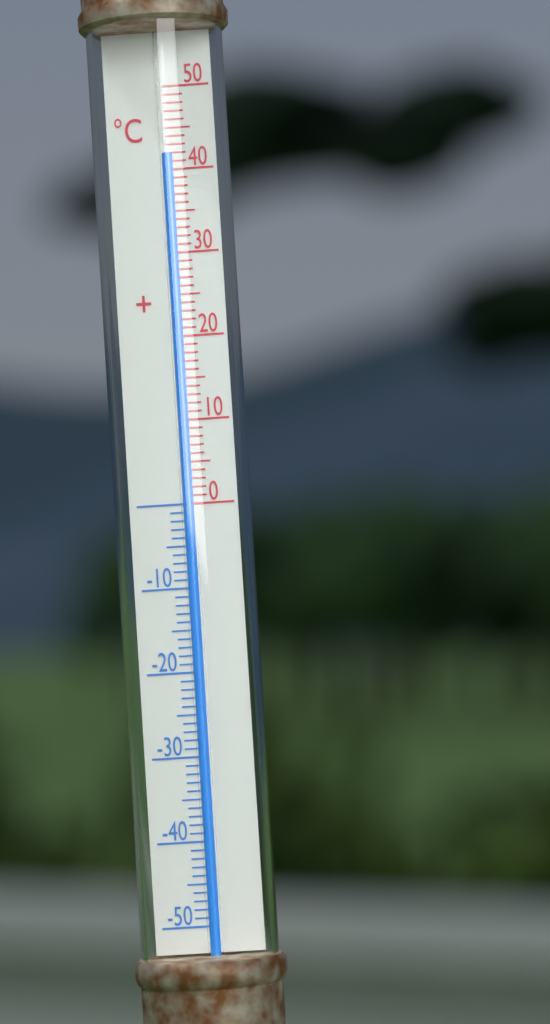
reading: 42 °C
